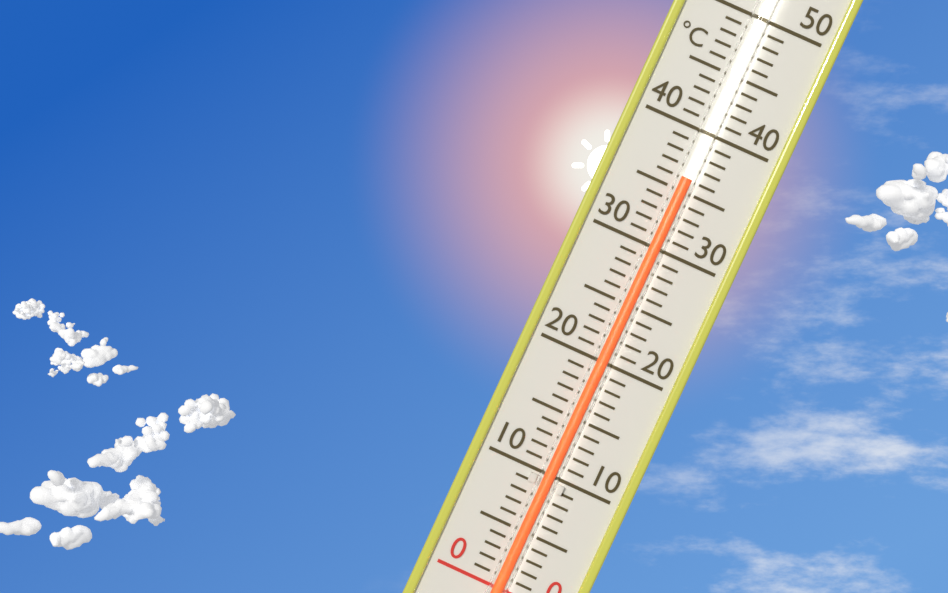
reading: 36 °C
